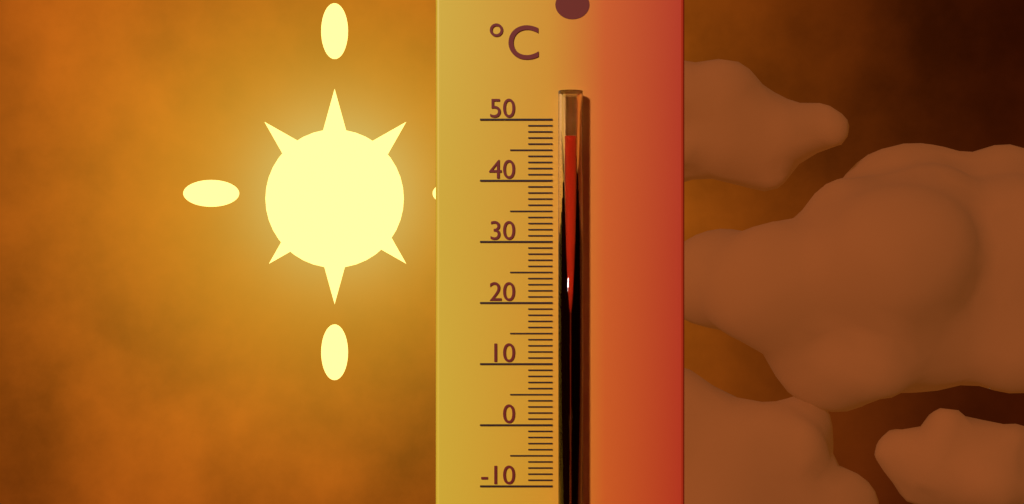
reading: 47 °C
